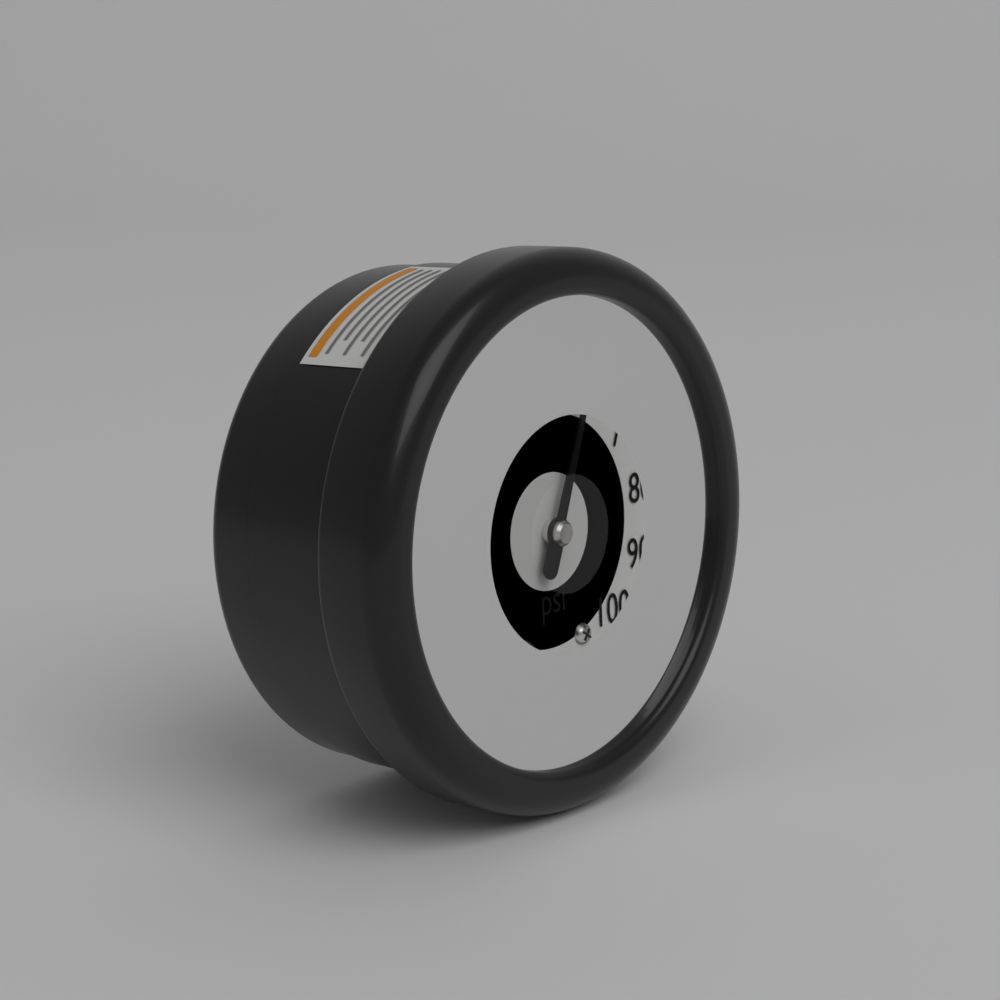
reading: 58 psi
